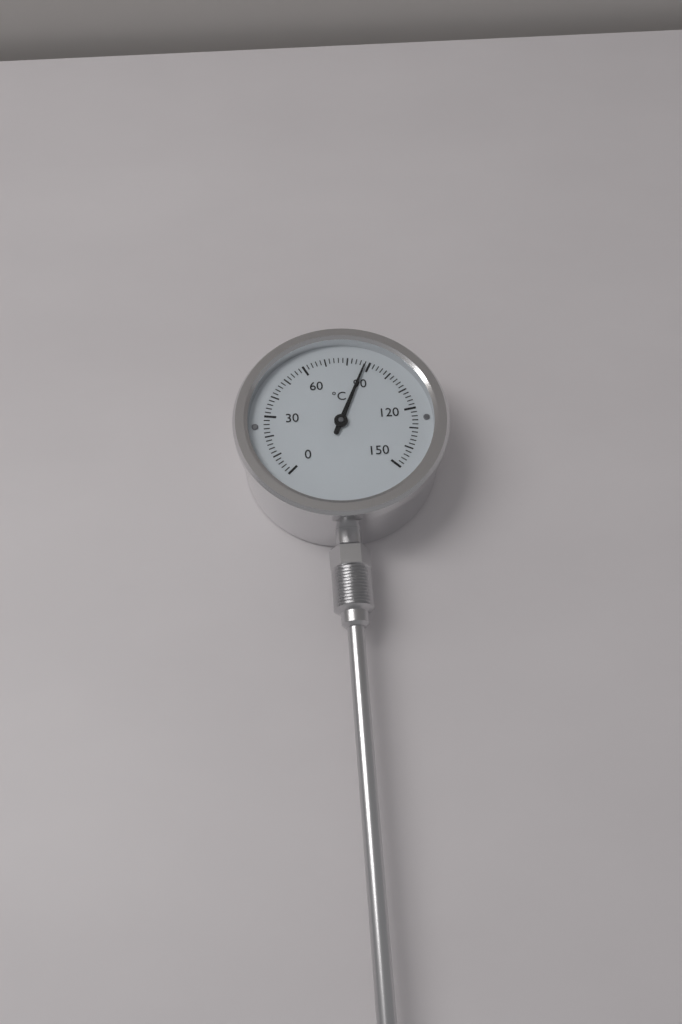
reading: 88 °C
